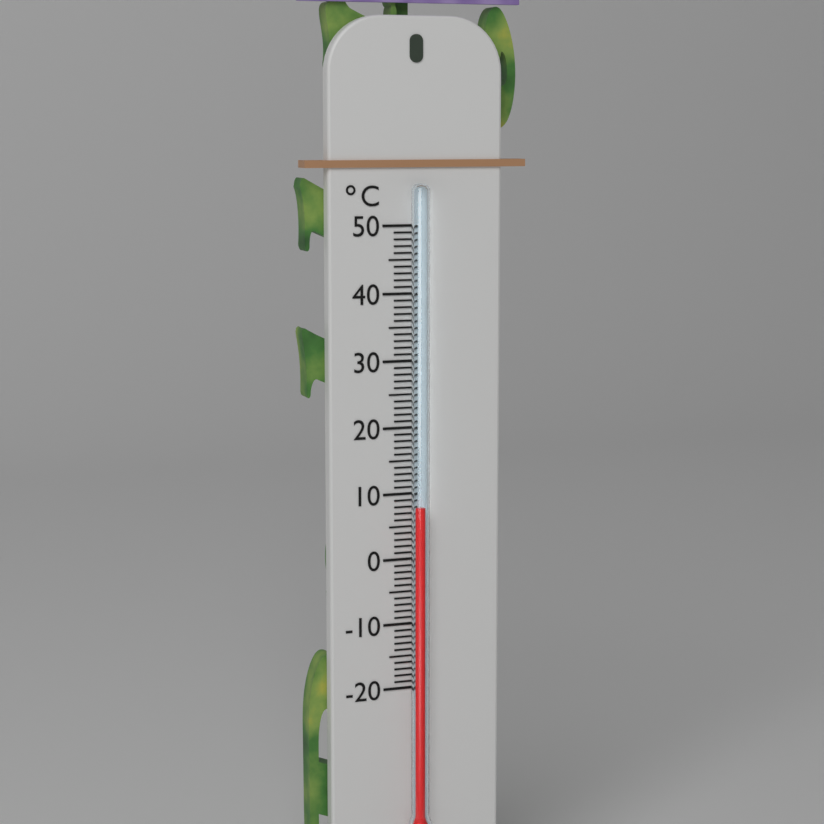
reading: 8 °C
